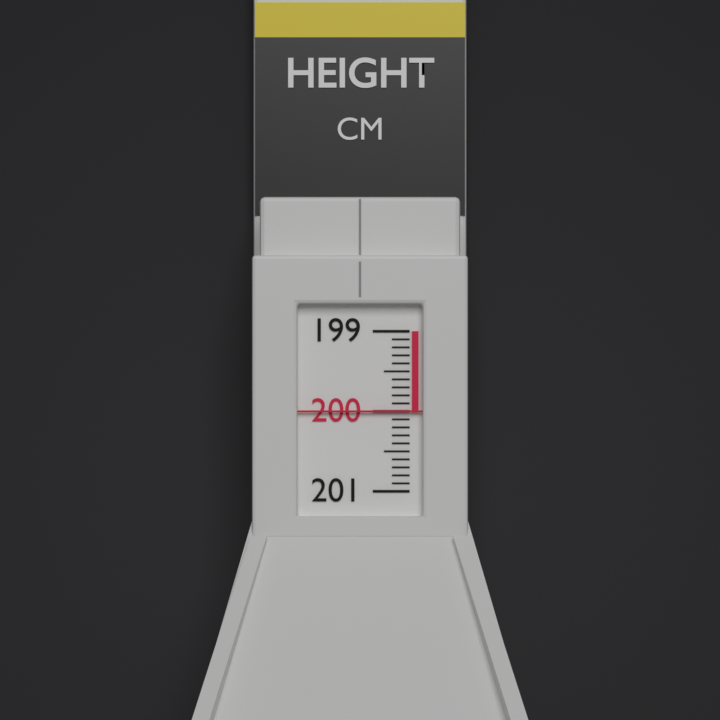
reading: 200.0 cm
